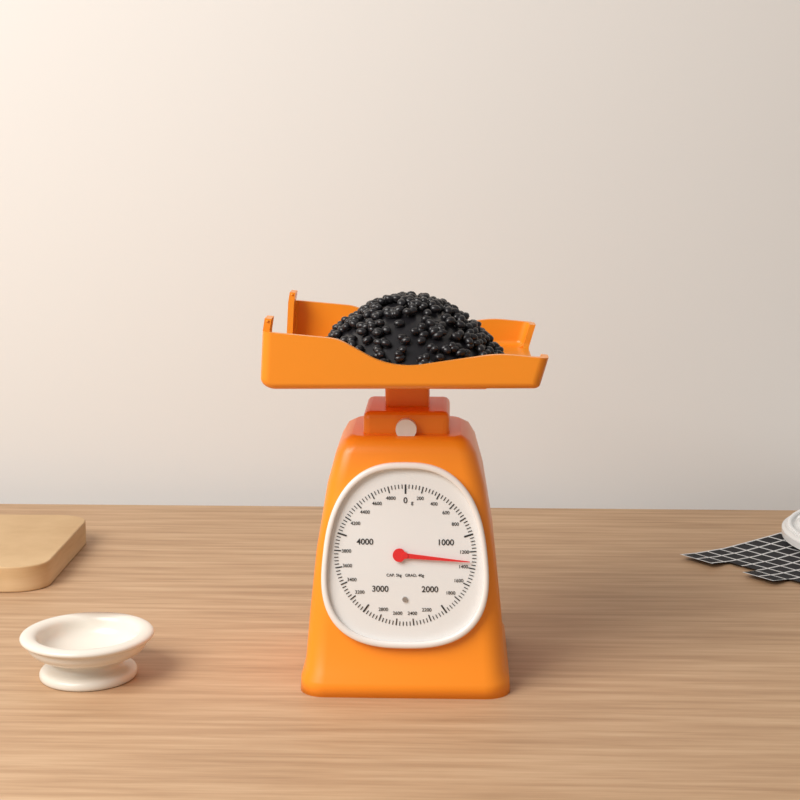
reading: 1320 g
